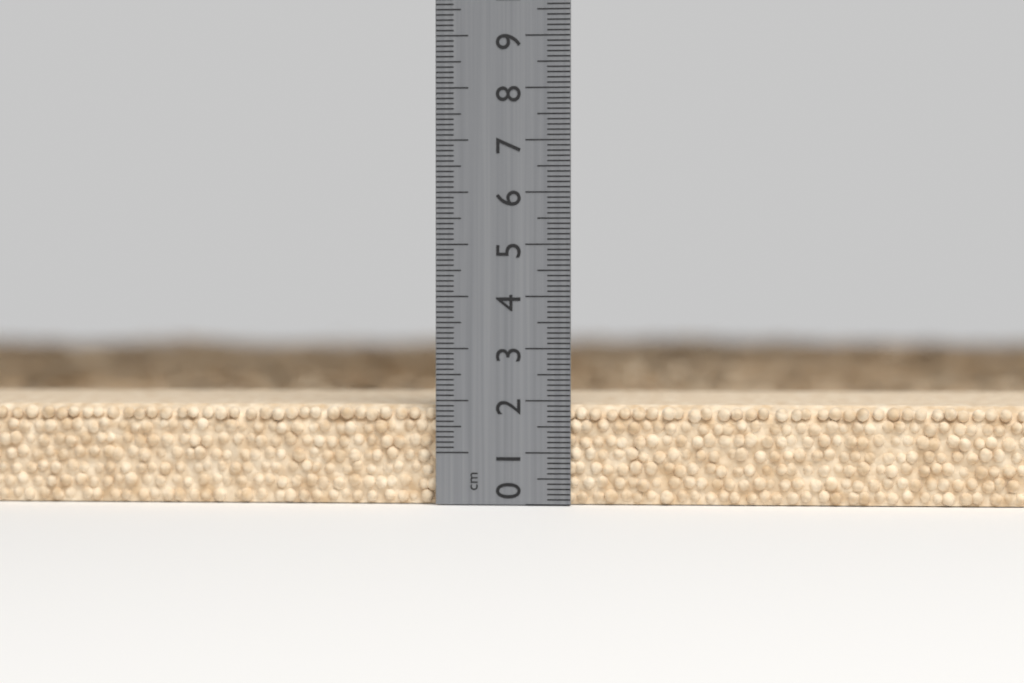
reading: 1.9 cm
